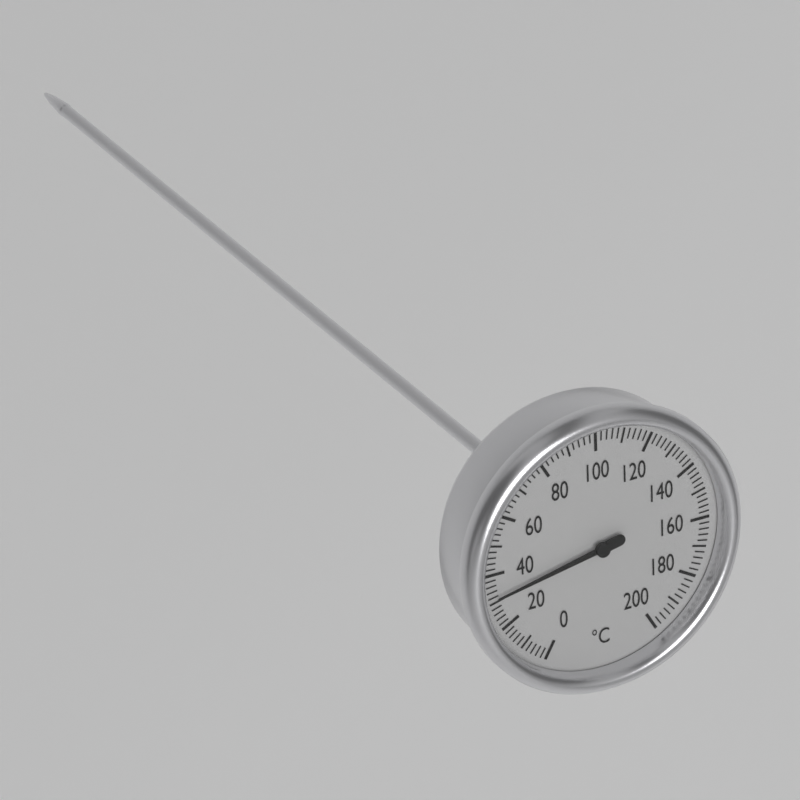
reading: 32 °C
